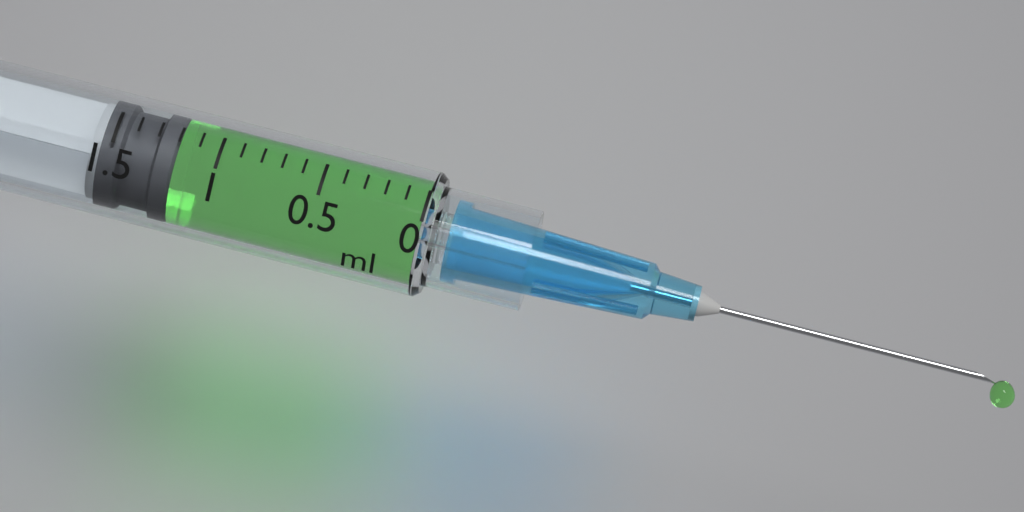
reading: 1.2 ml
